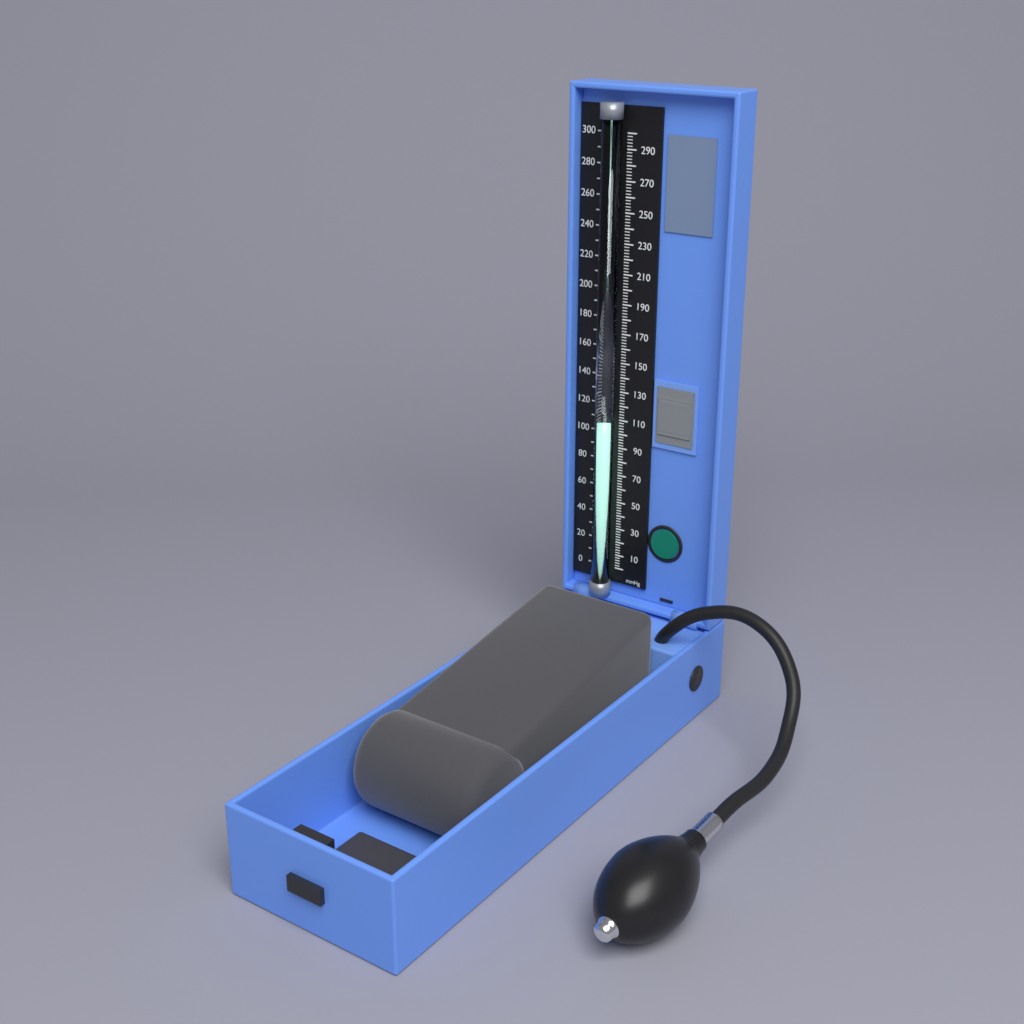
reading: 110 mmHg
